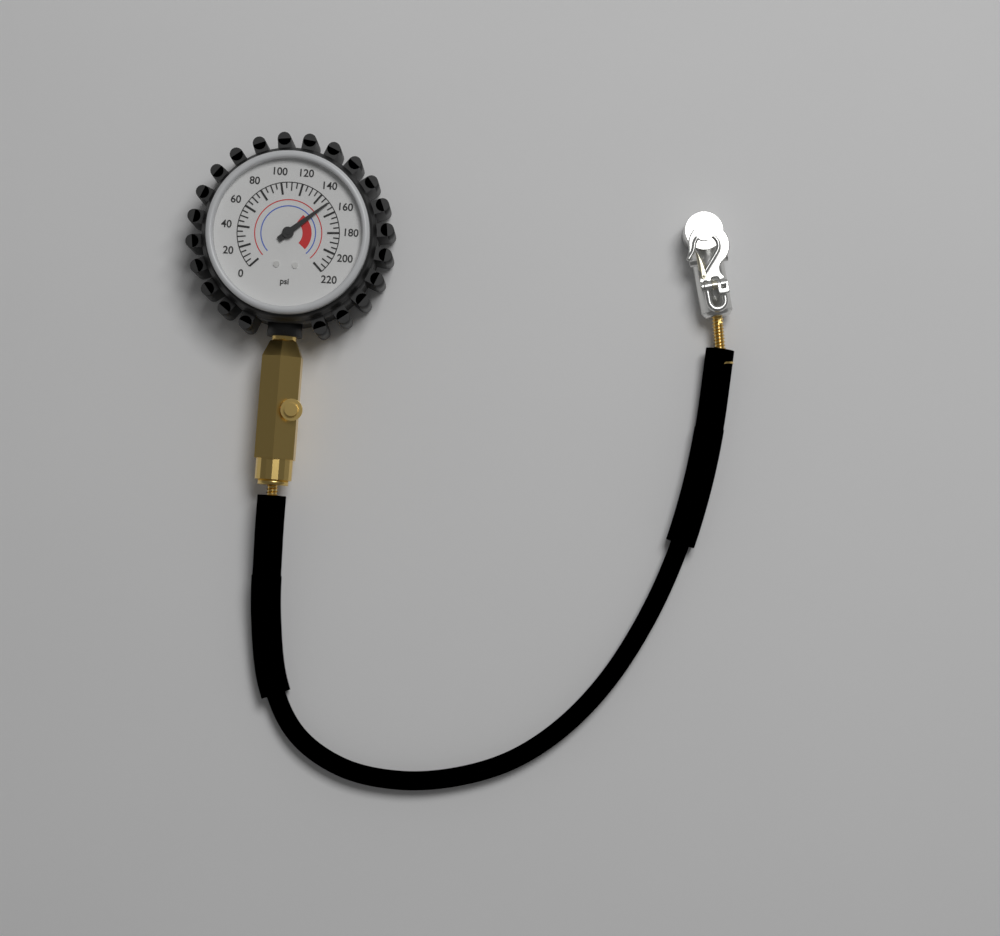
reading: 150 psi
